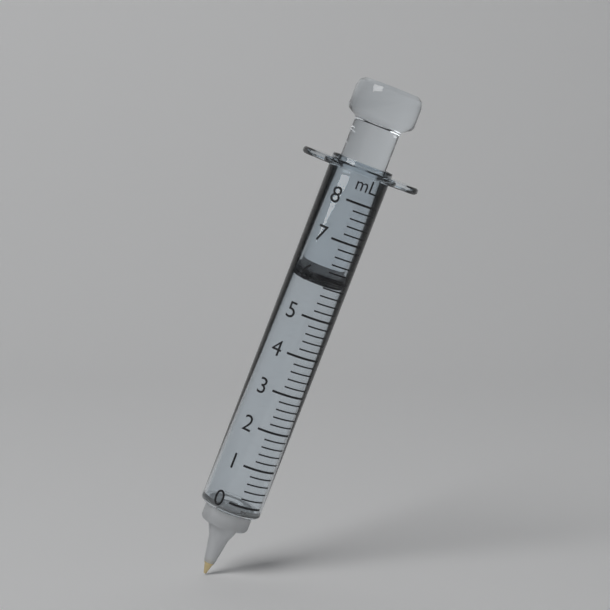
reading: 5.8 ml
